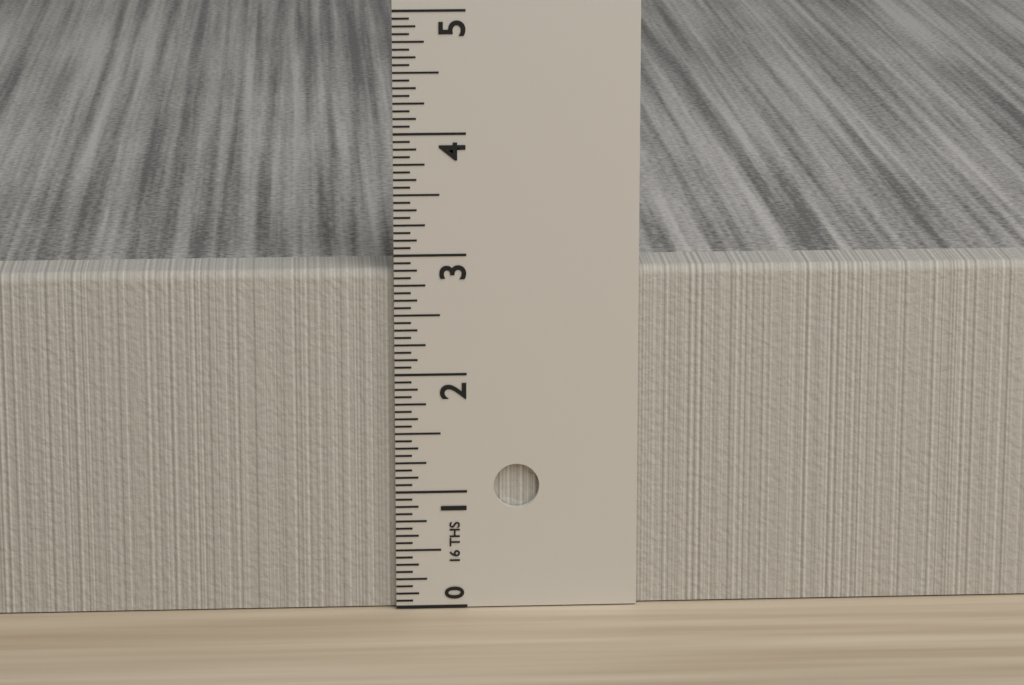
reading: 2.8750 in
